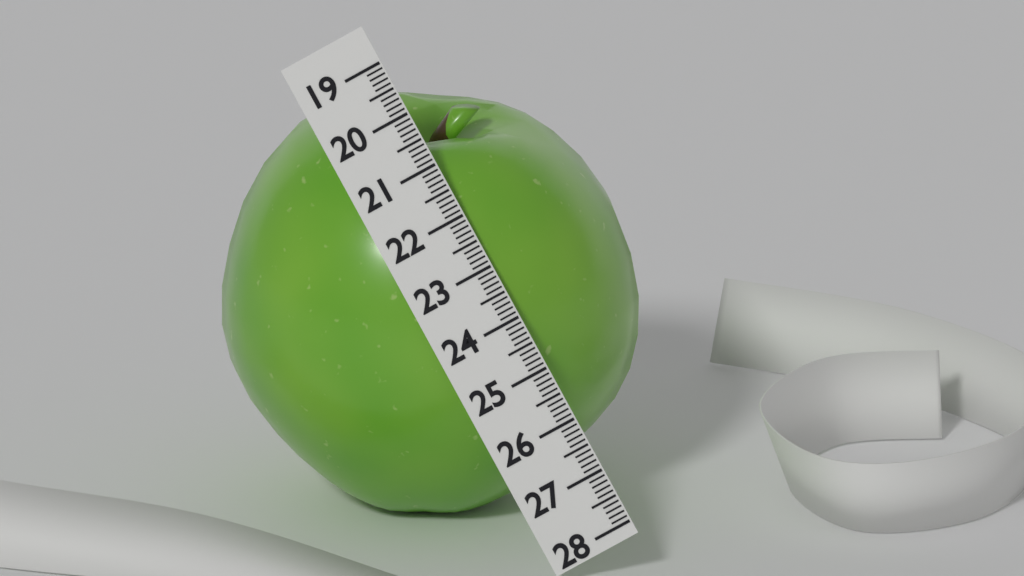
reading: 26.6 (no unit)
